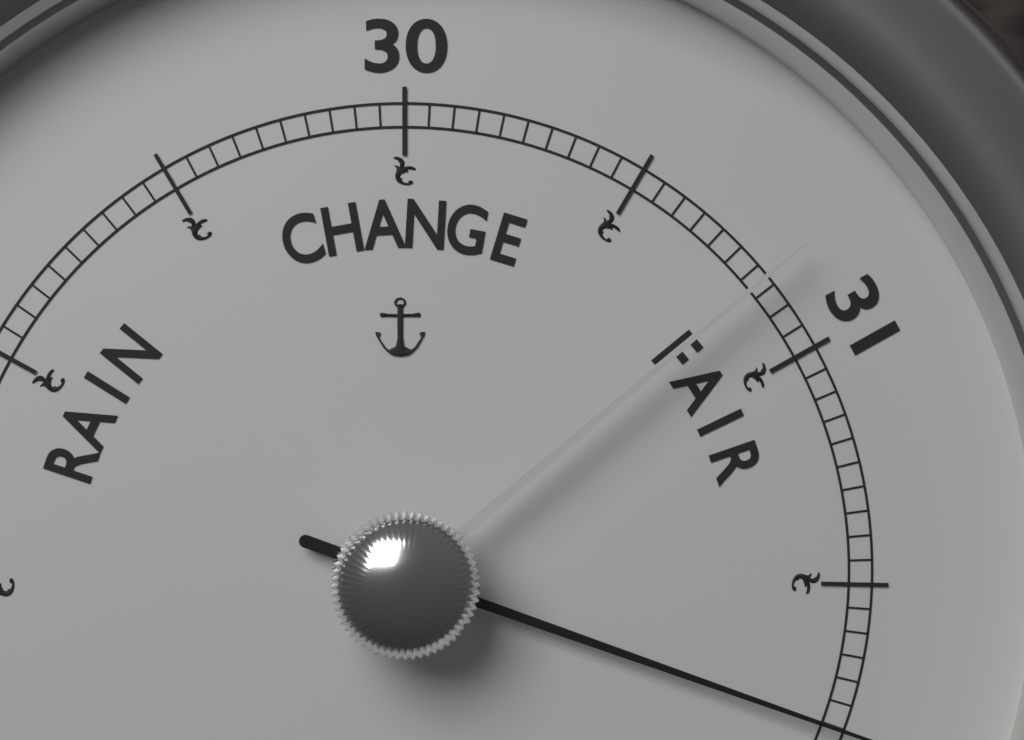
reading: 31.80 (no unit)
